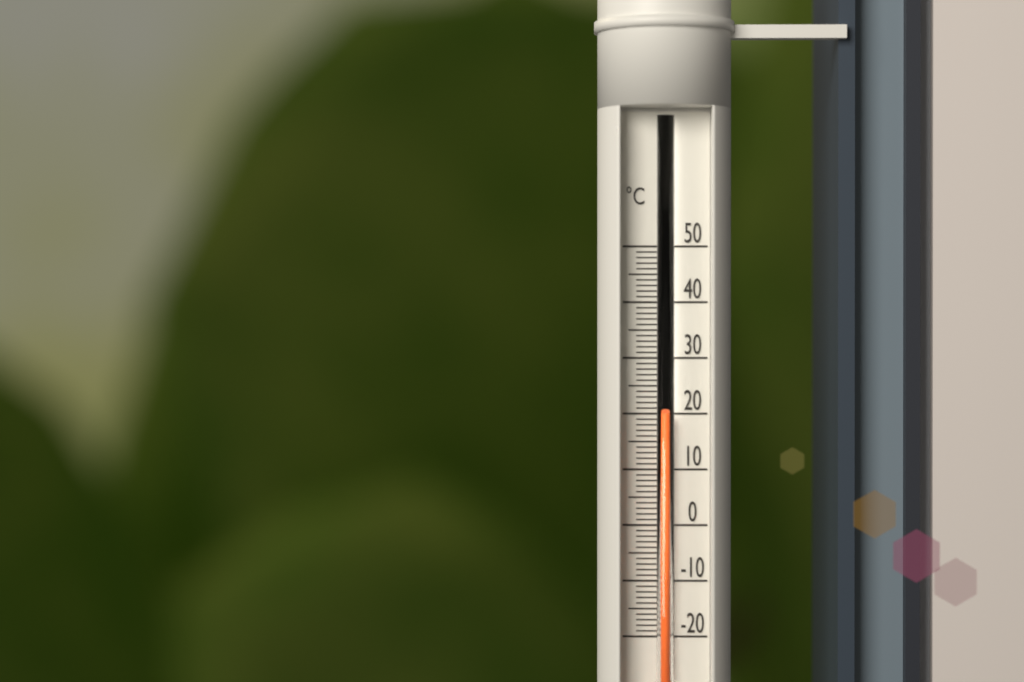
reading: 20 °C
